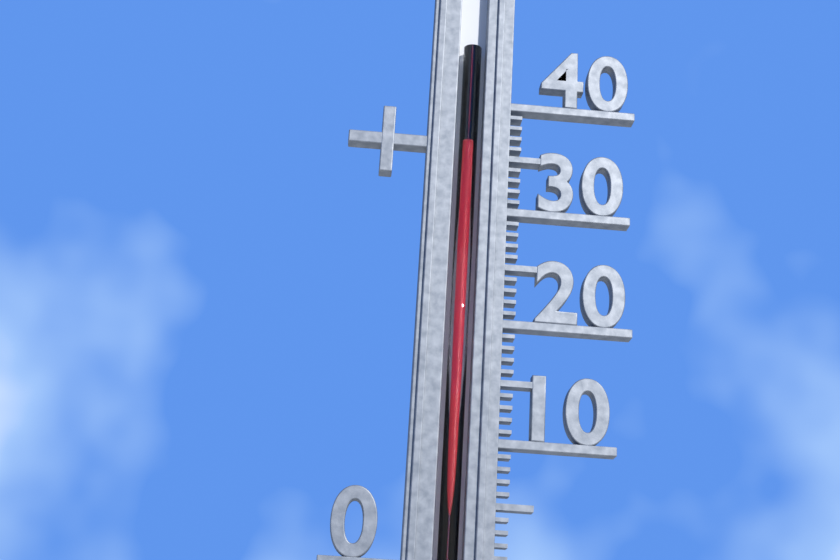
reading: 36 (no unit)
